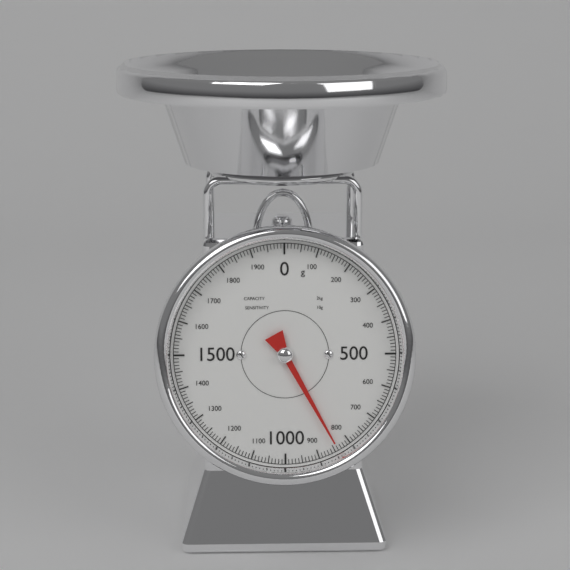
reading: 840 g
